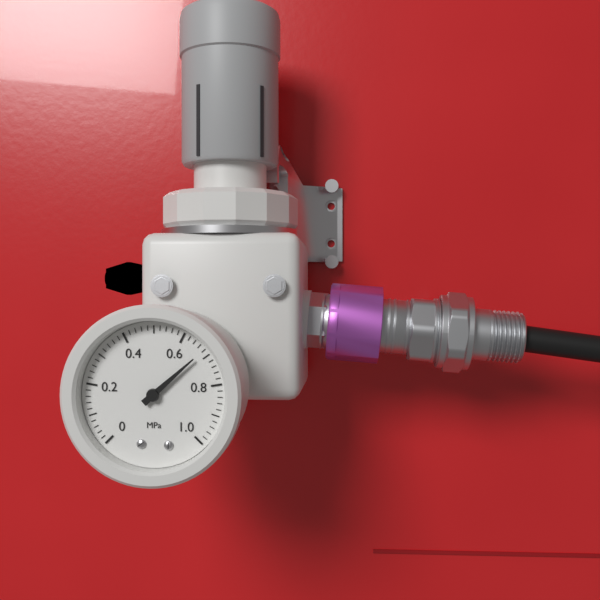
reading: 0.68 MPa
